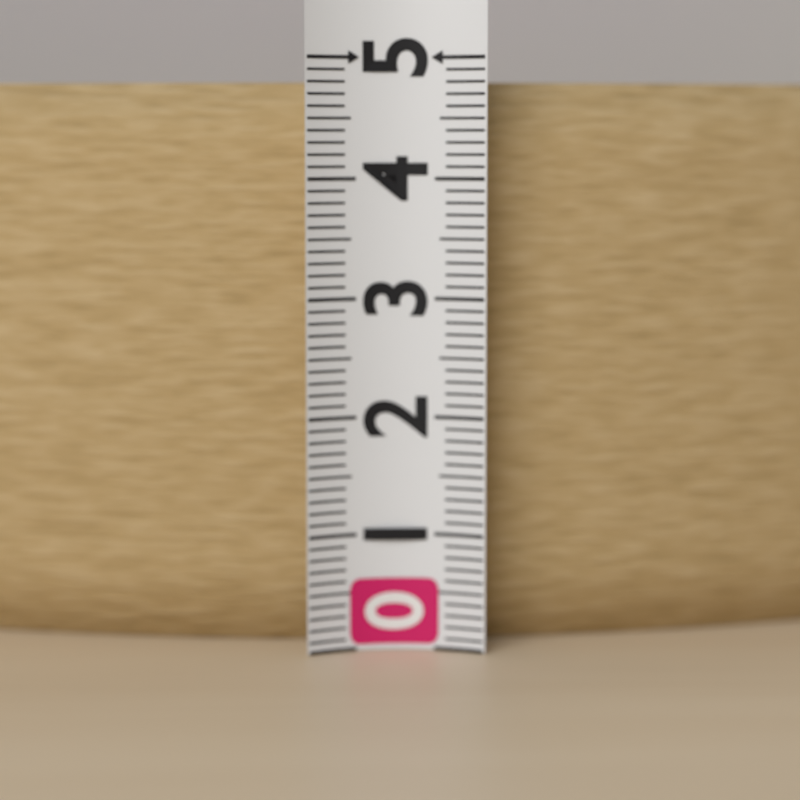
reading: 4.8 (no unit)
